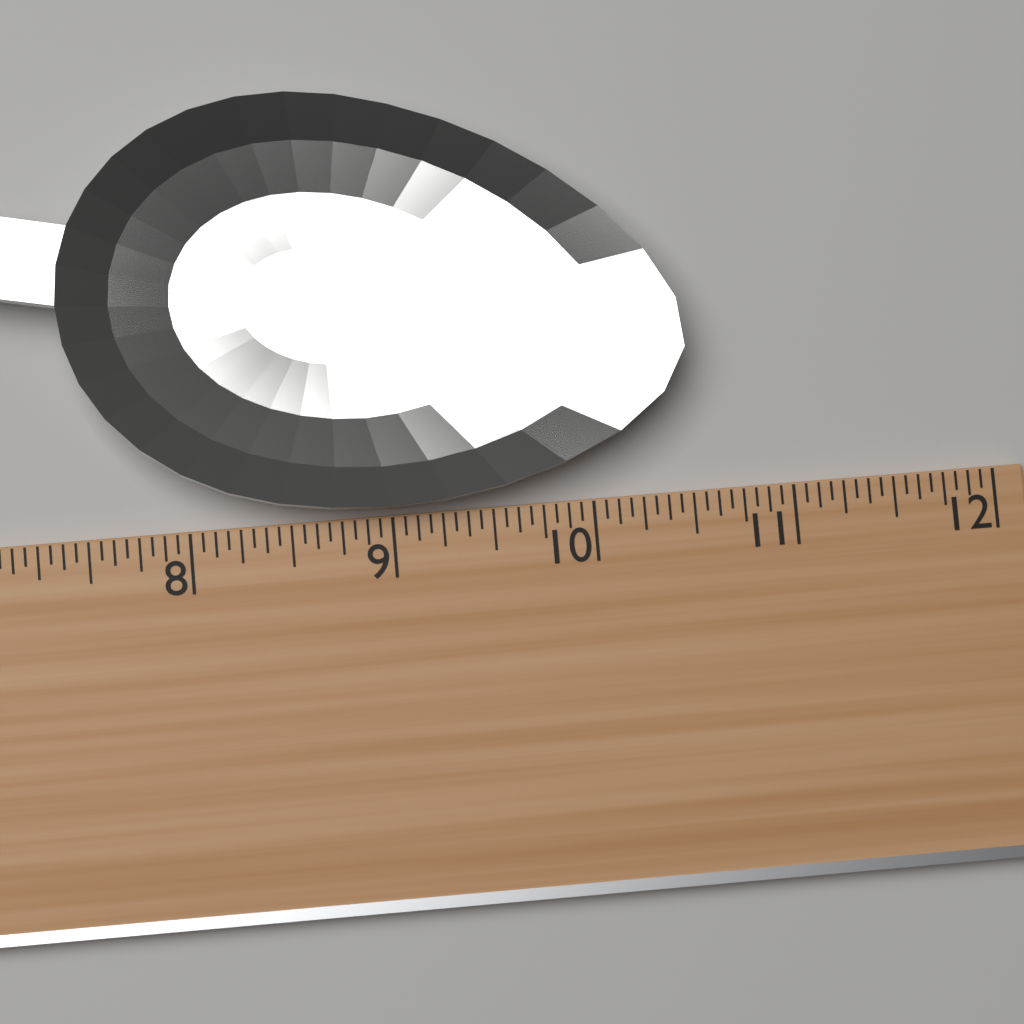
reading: 10.5000 (no unit)
